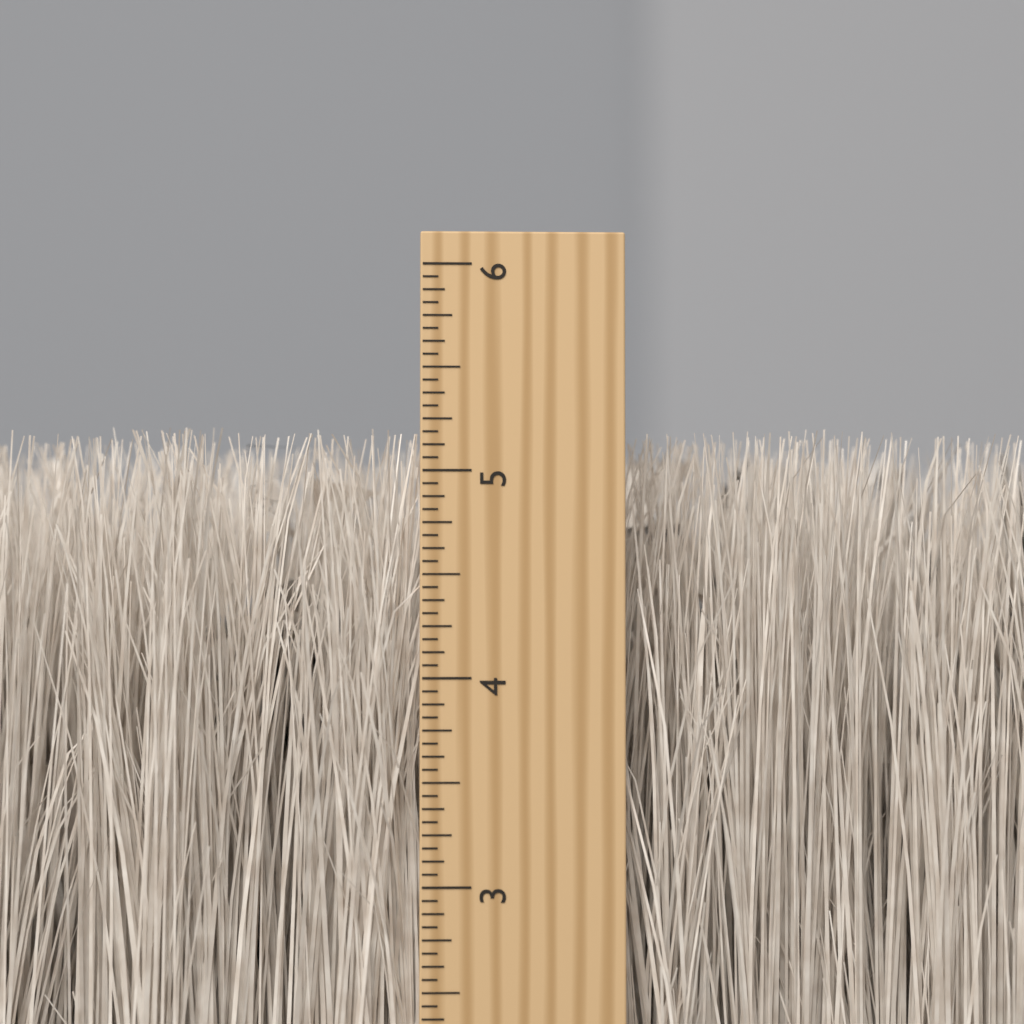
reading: 5.1875 inch
